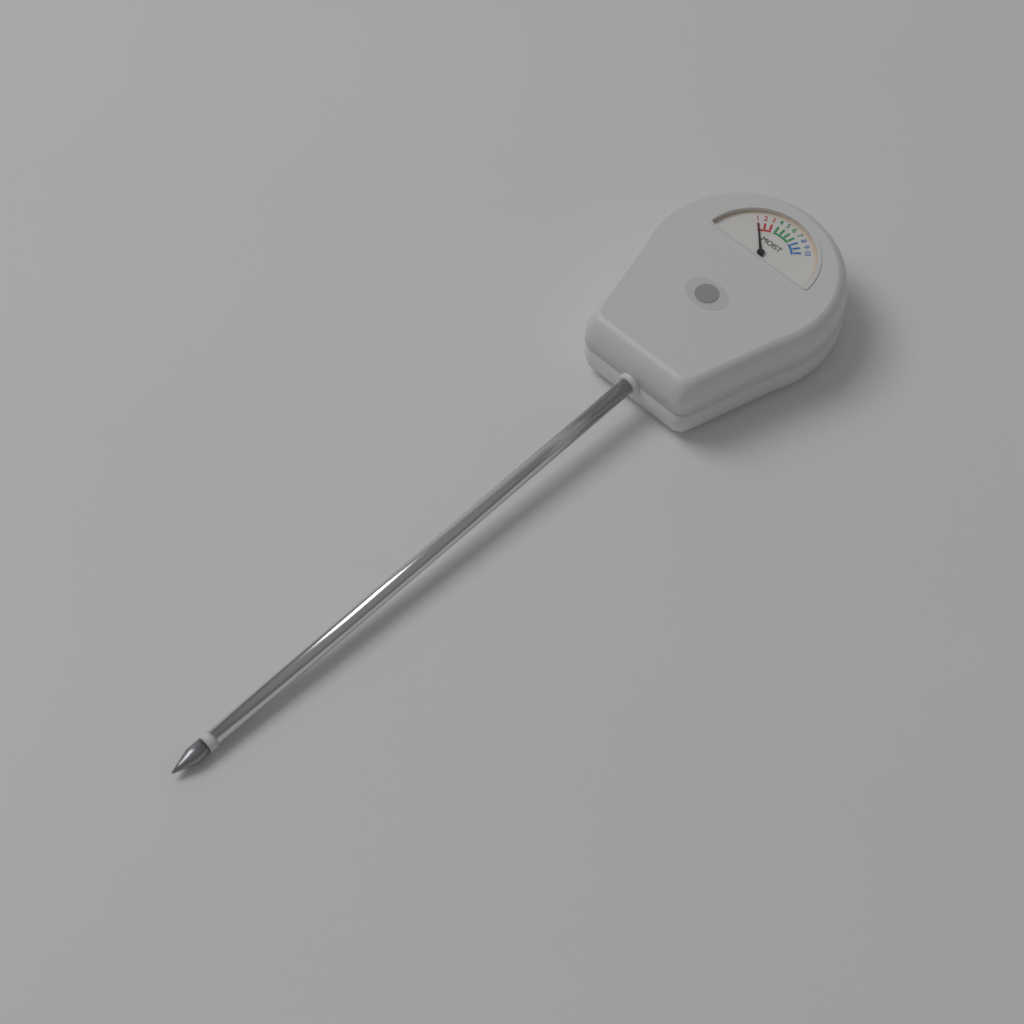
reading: 1 (no unit)
